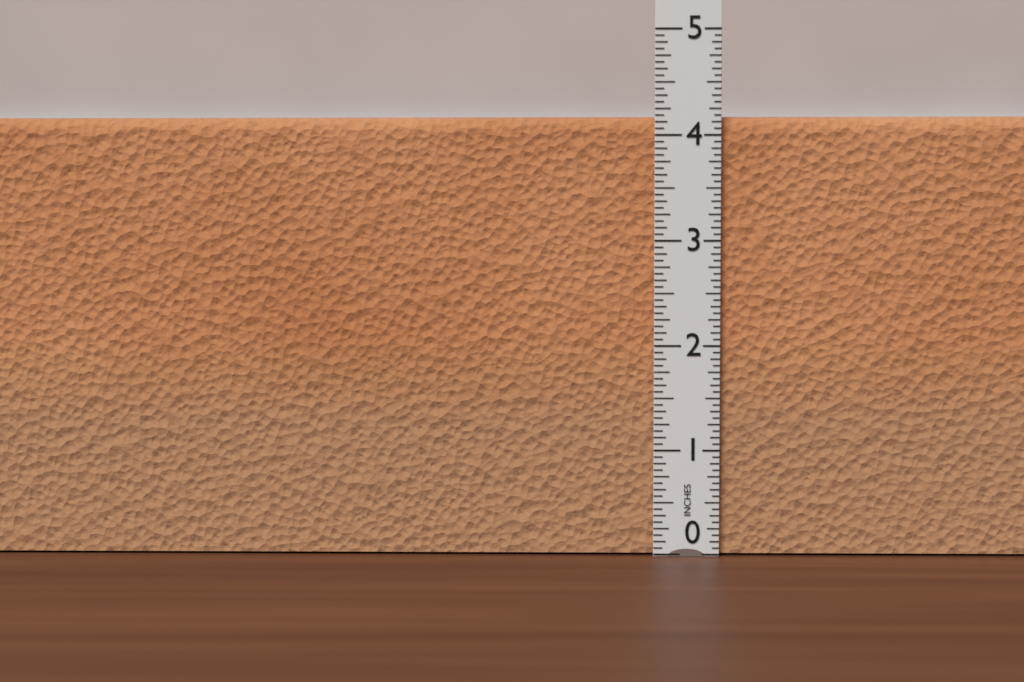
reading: 4.1875 in
